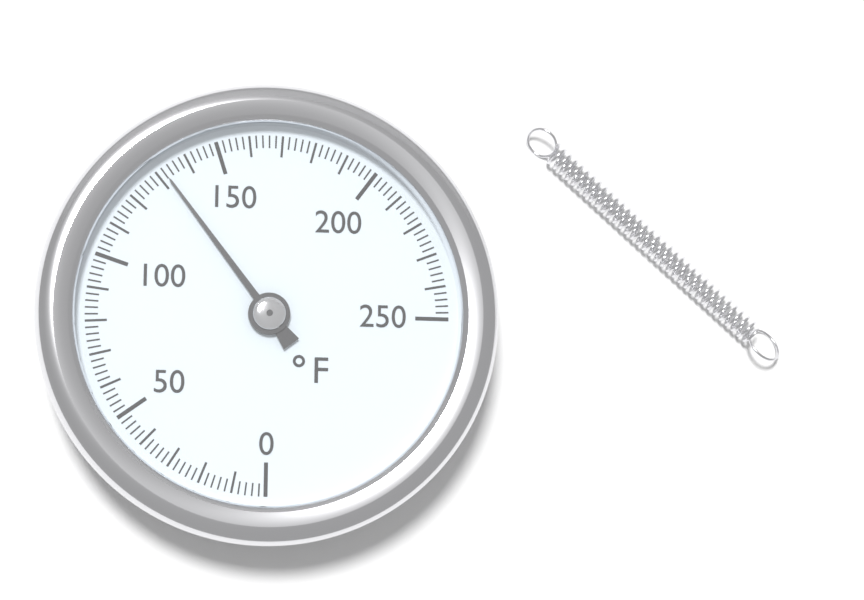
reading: 132 °F
